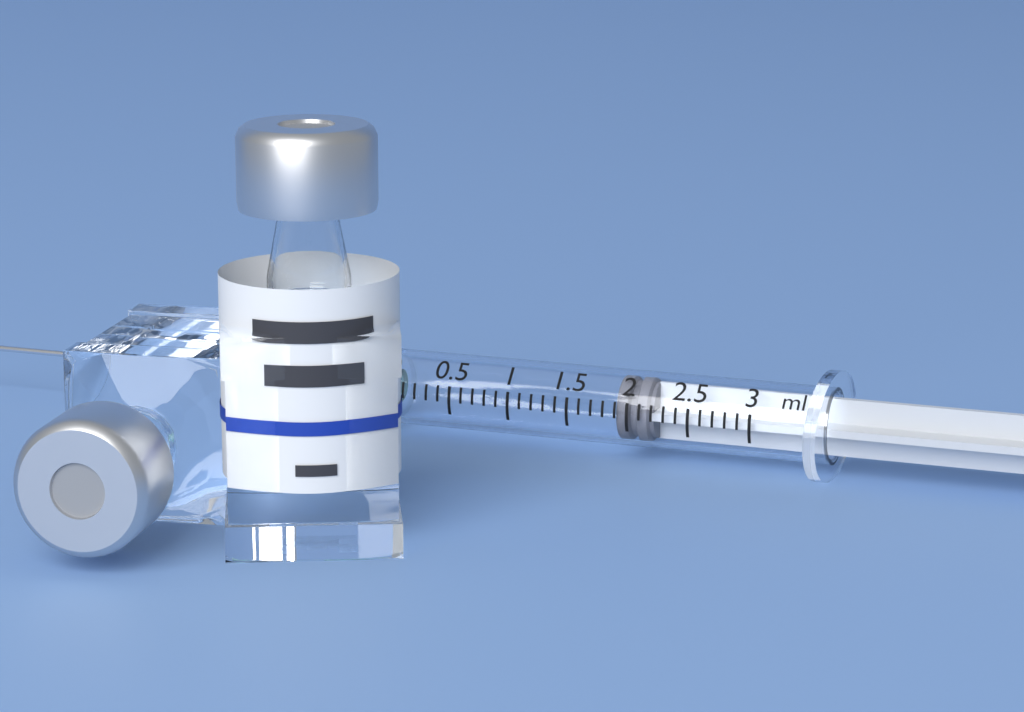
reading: 1.9 ml
